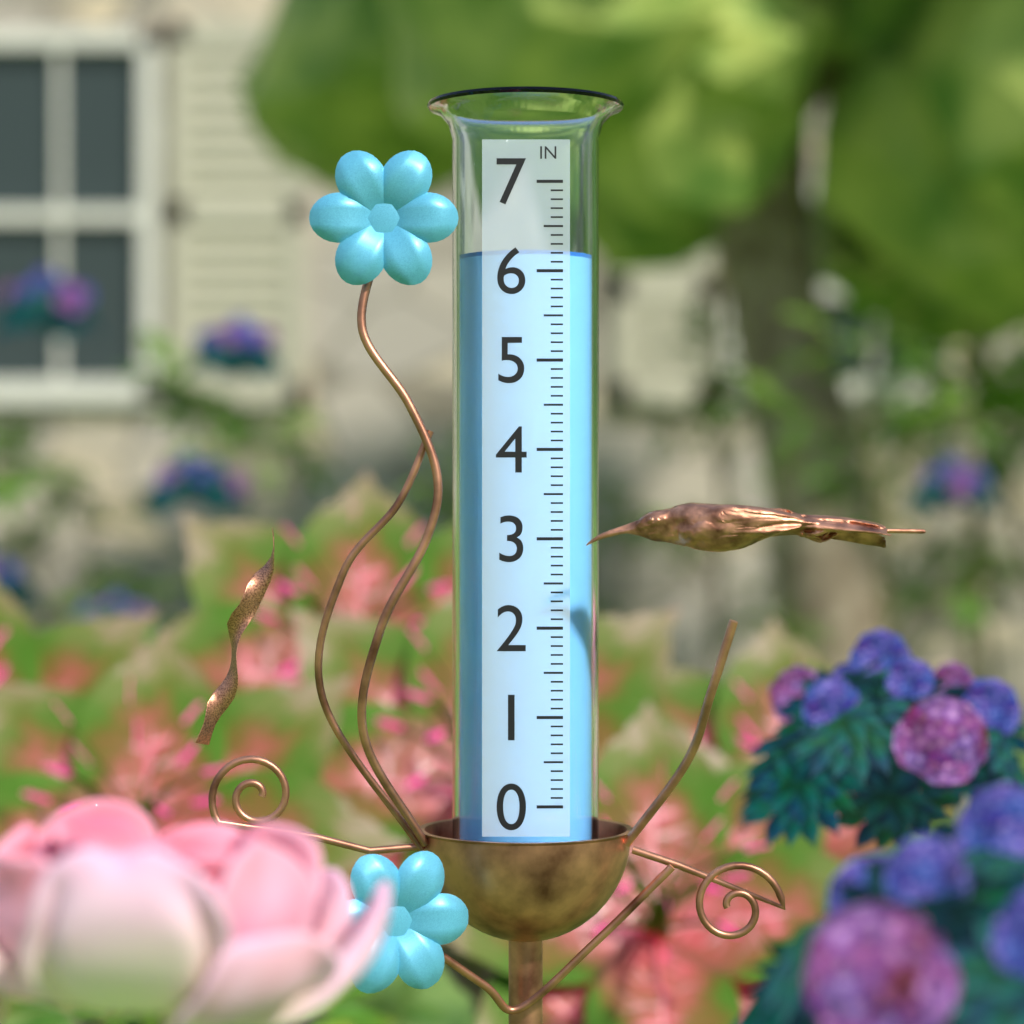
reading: 6.25 in
